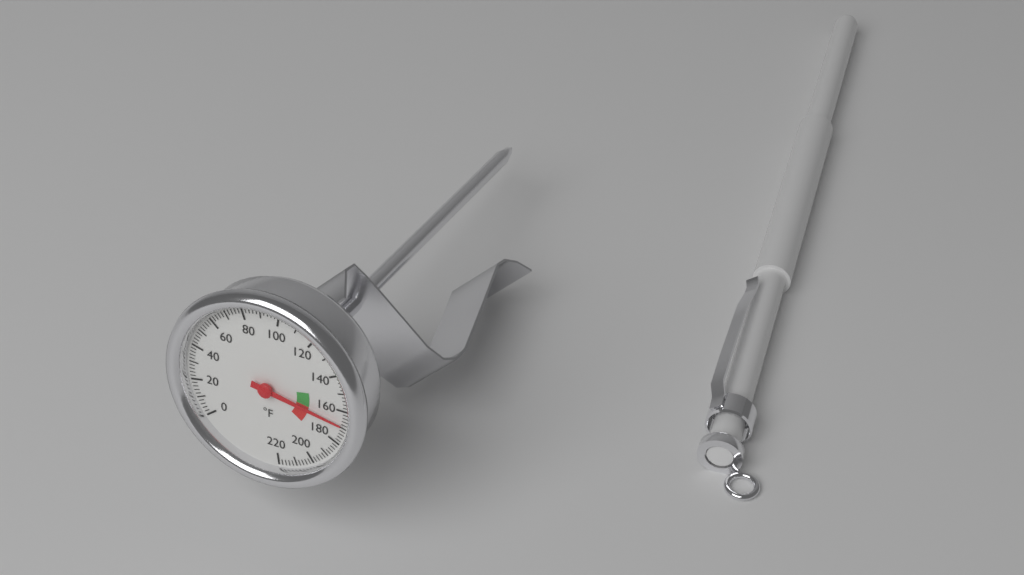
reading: 168 °F
